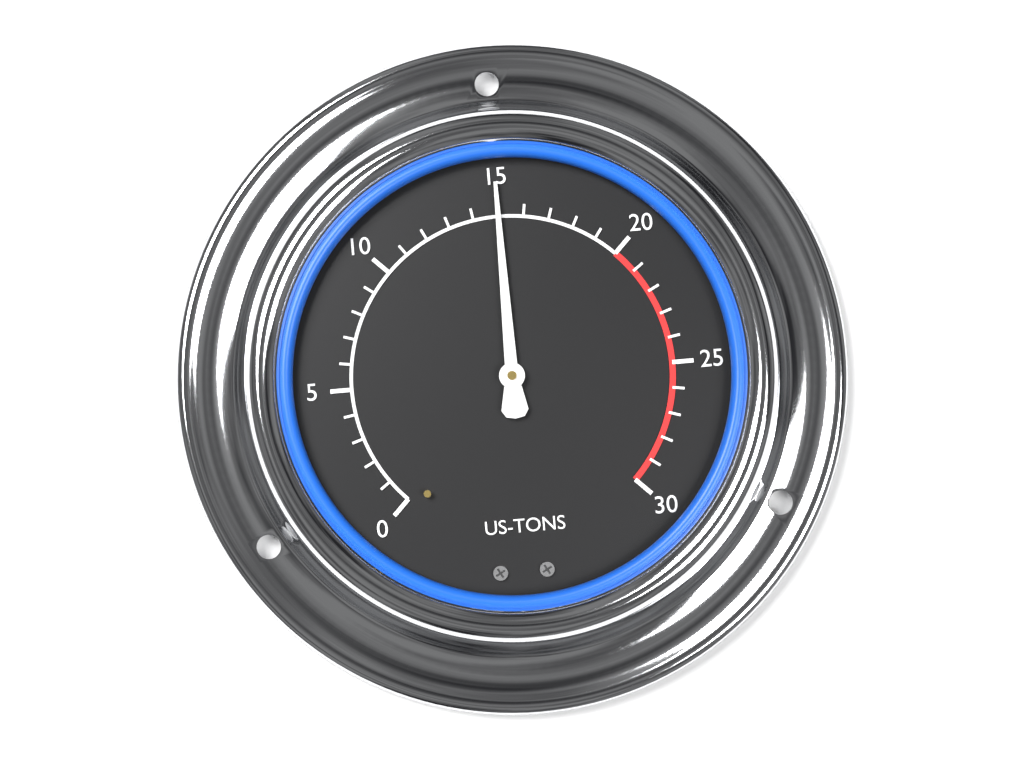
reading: 15 US-TONS
